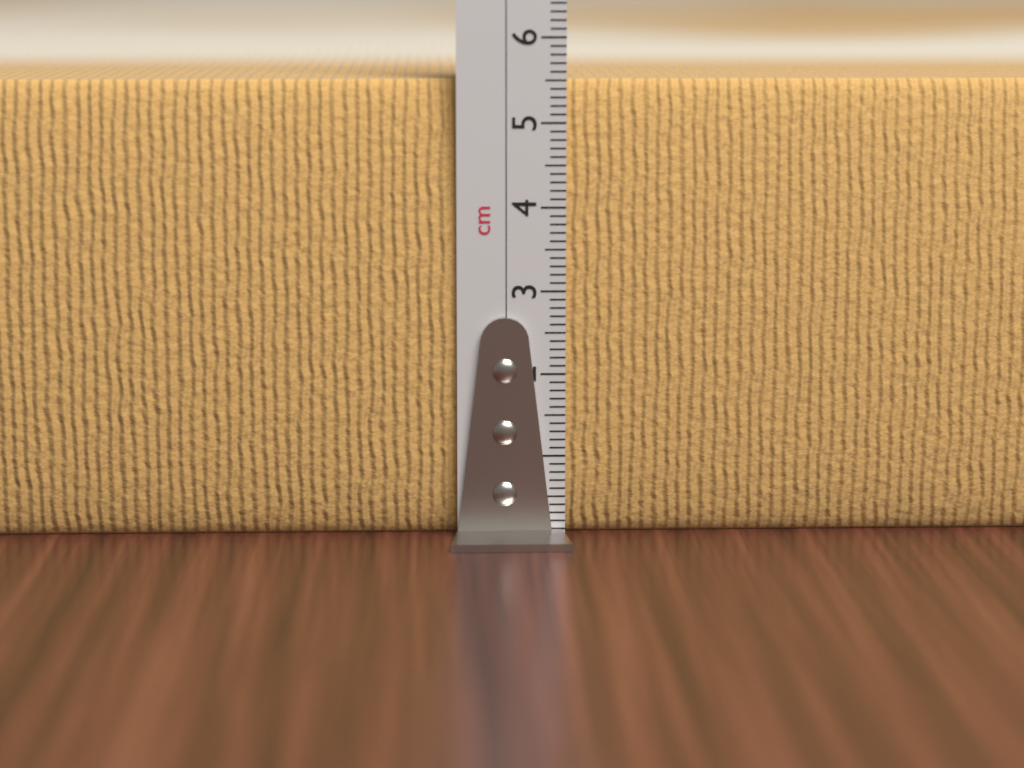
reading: 5.5 cm
